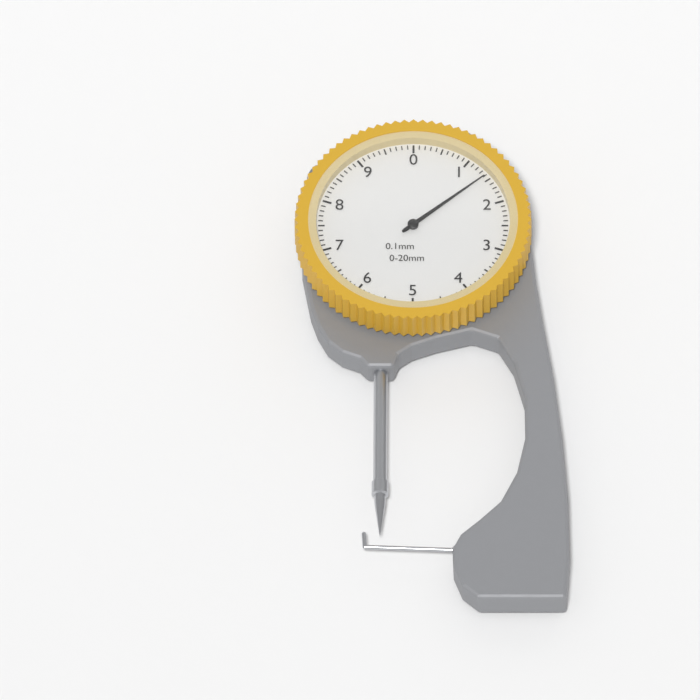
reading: 1.4 mm
